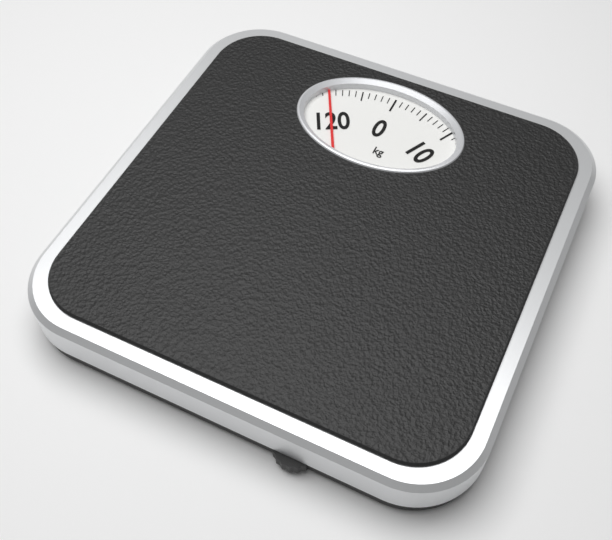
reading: 120 kg
